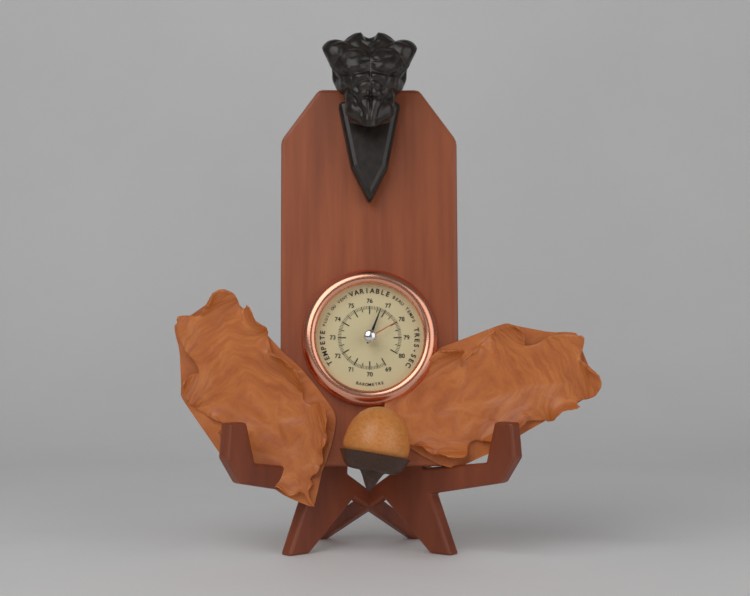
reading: 76.7 (no unit)
